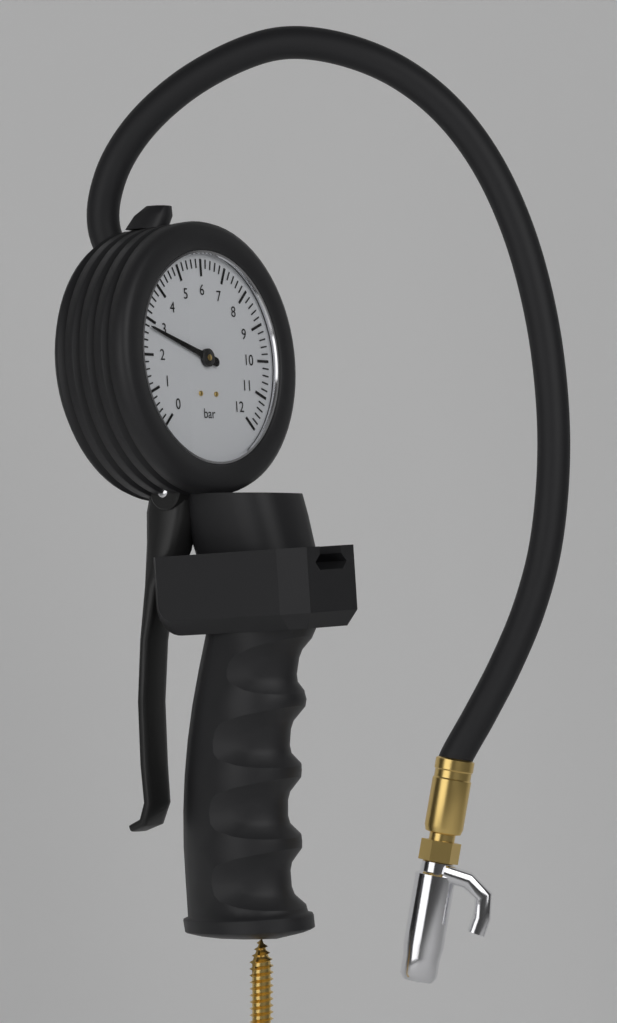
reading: 2.8 bar
